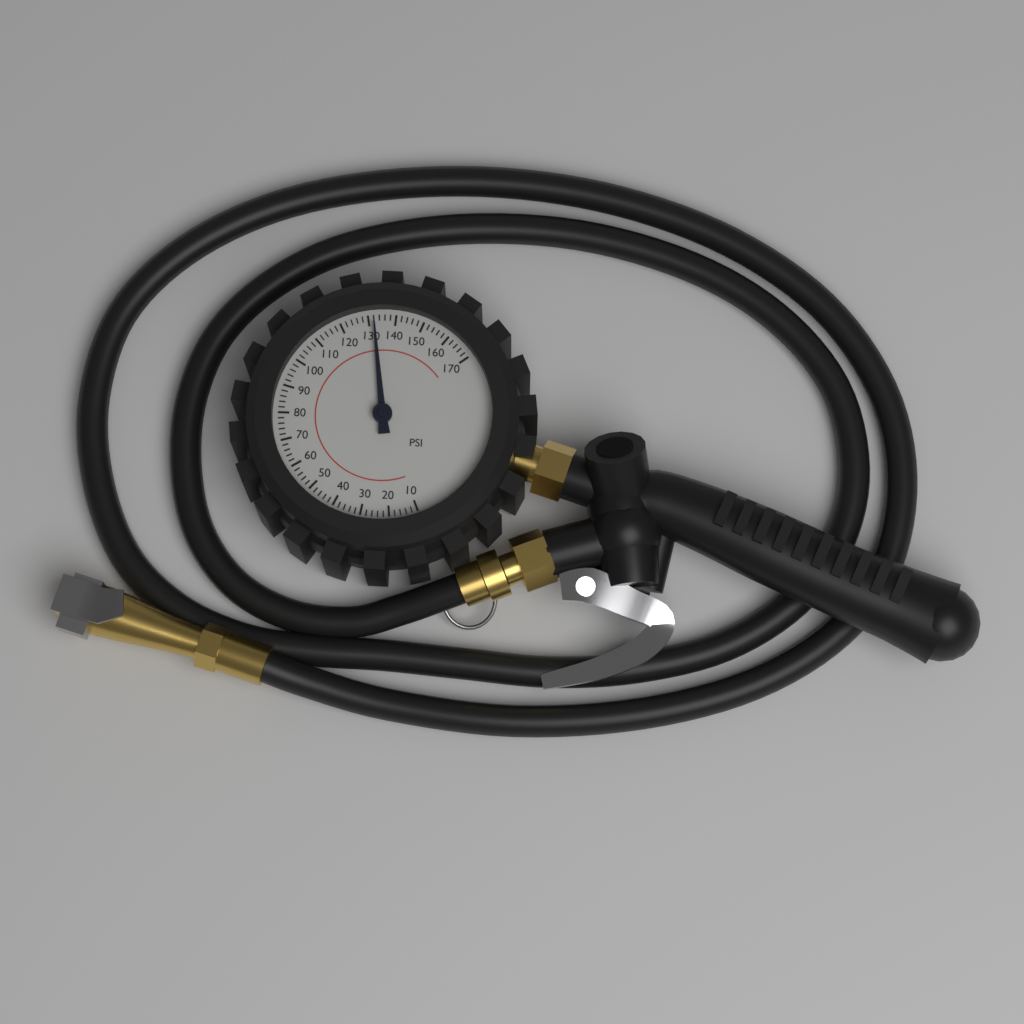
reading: 132 psi
